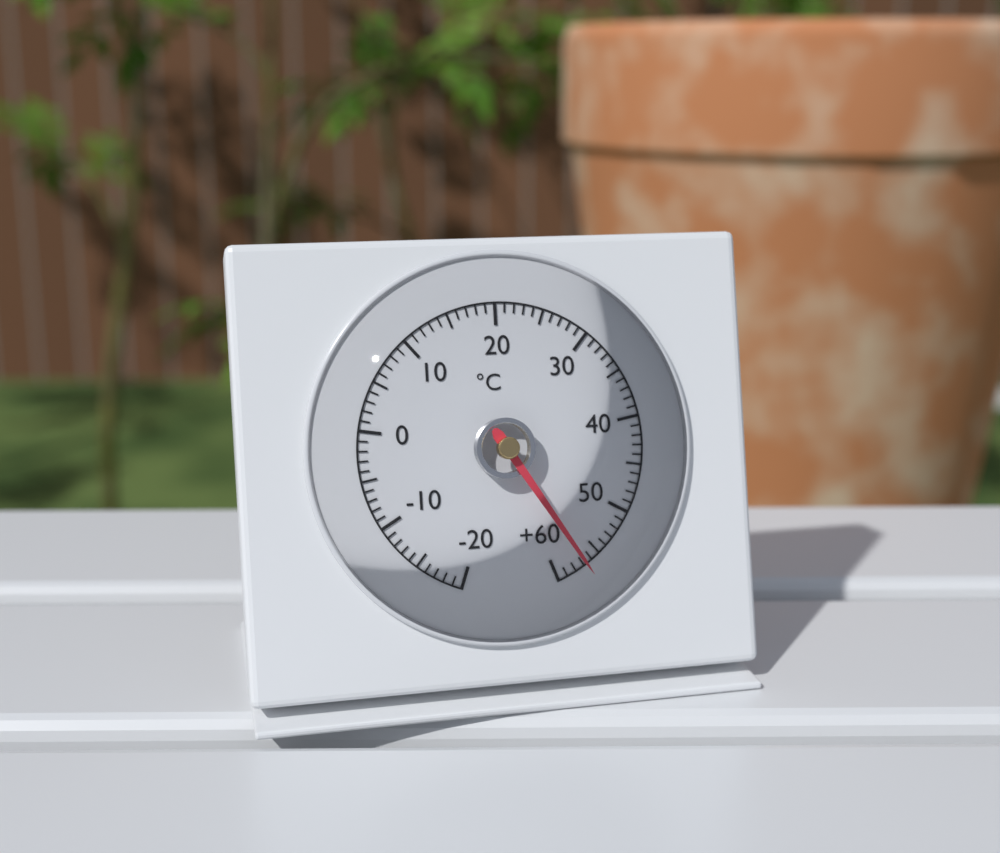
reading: 57 °C
